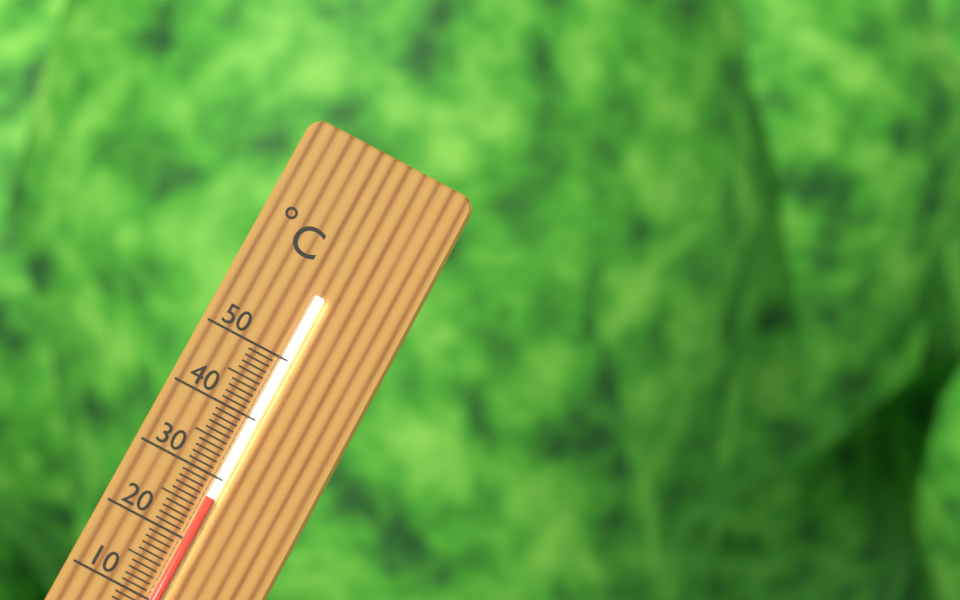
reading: 27 °C
